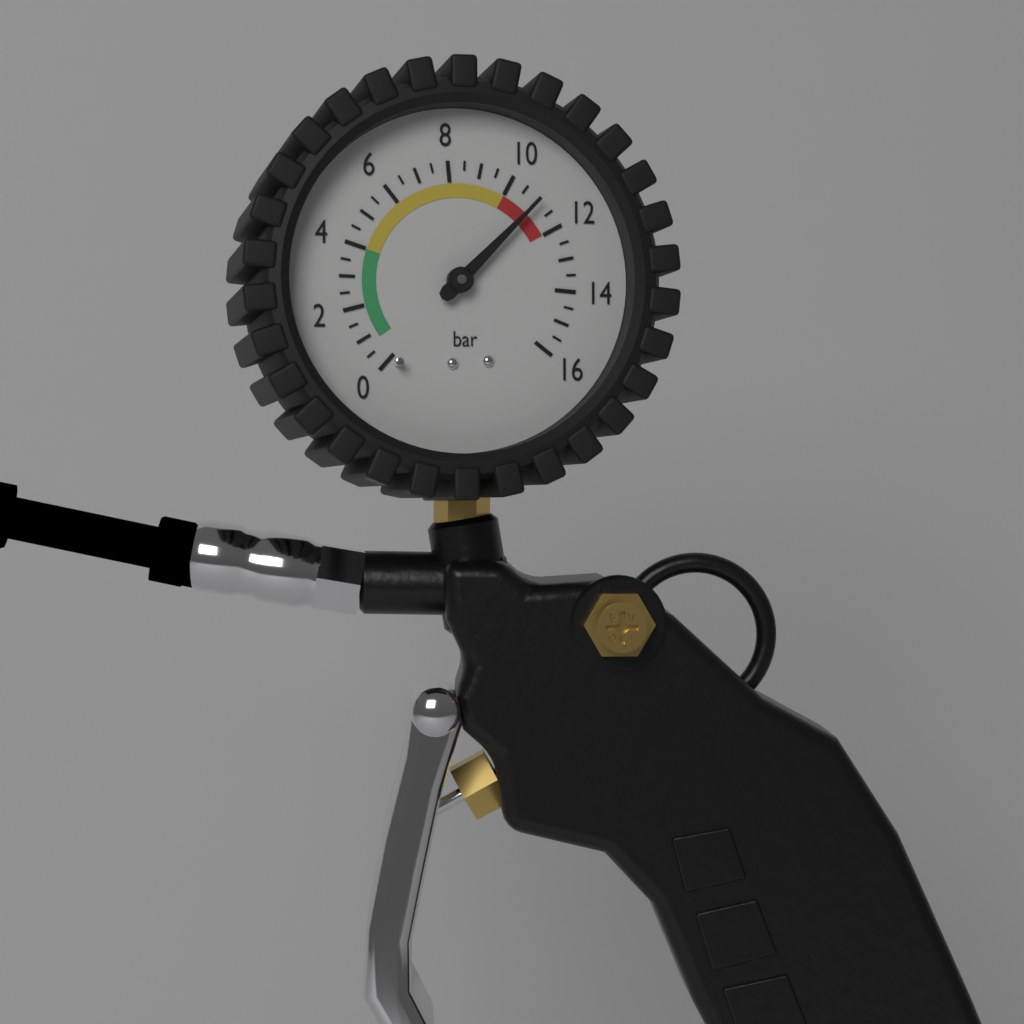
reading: 11.0 bar
